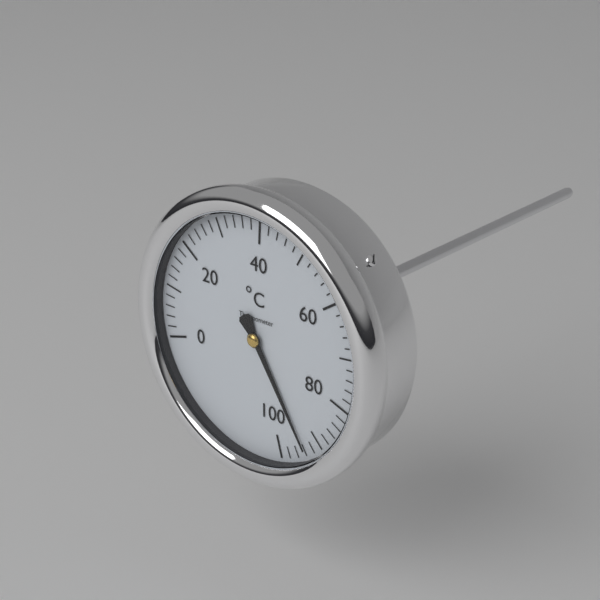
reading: 94 °C
